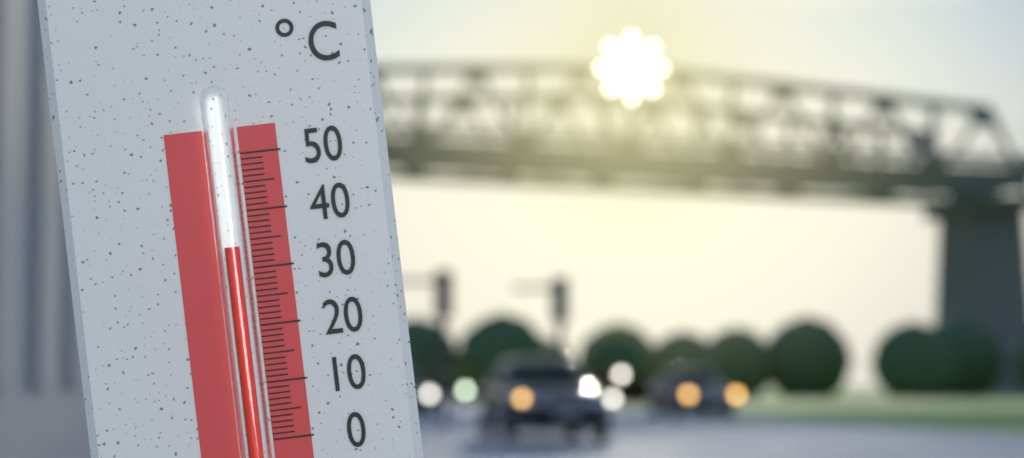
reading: 34 °C
